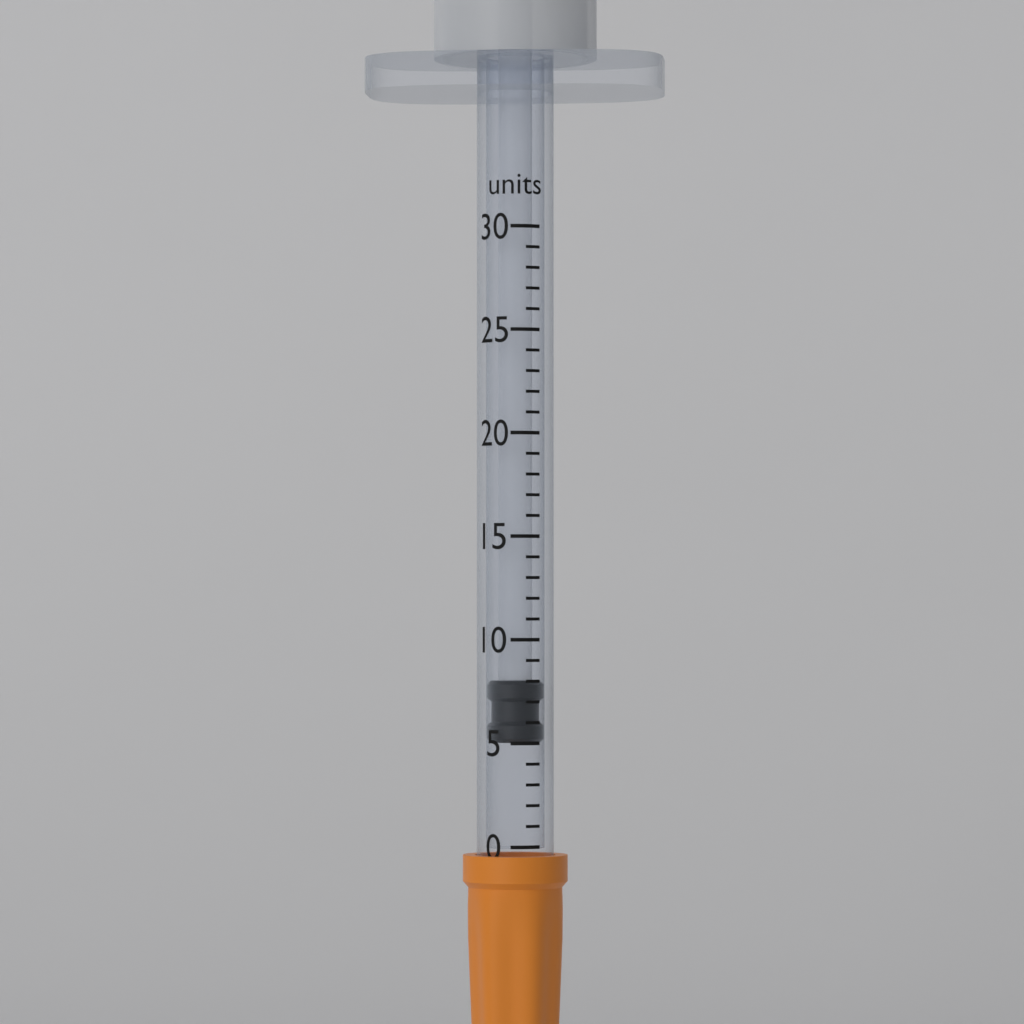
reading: 5 units
